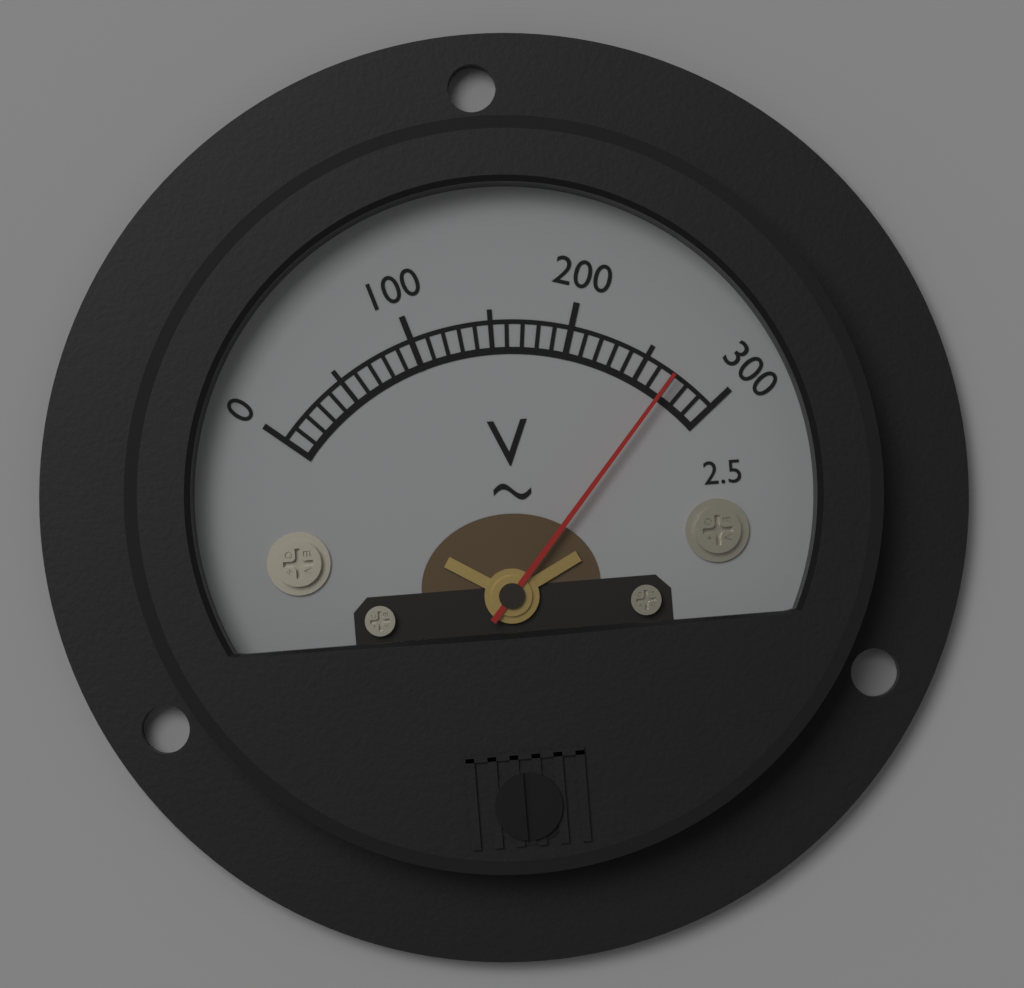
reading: 270 V
